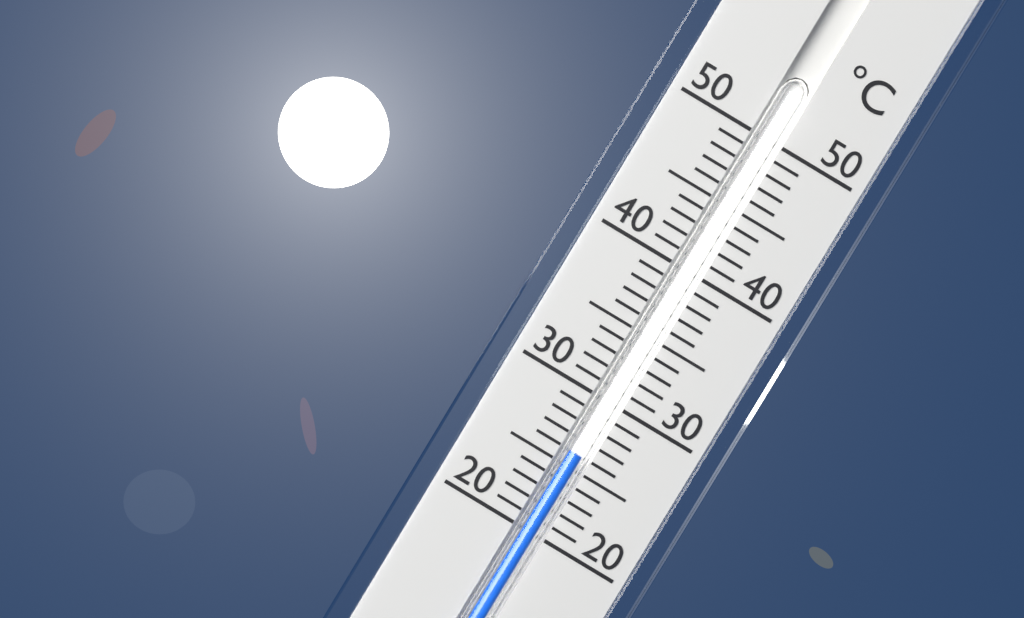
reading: 26 °C
